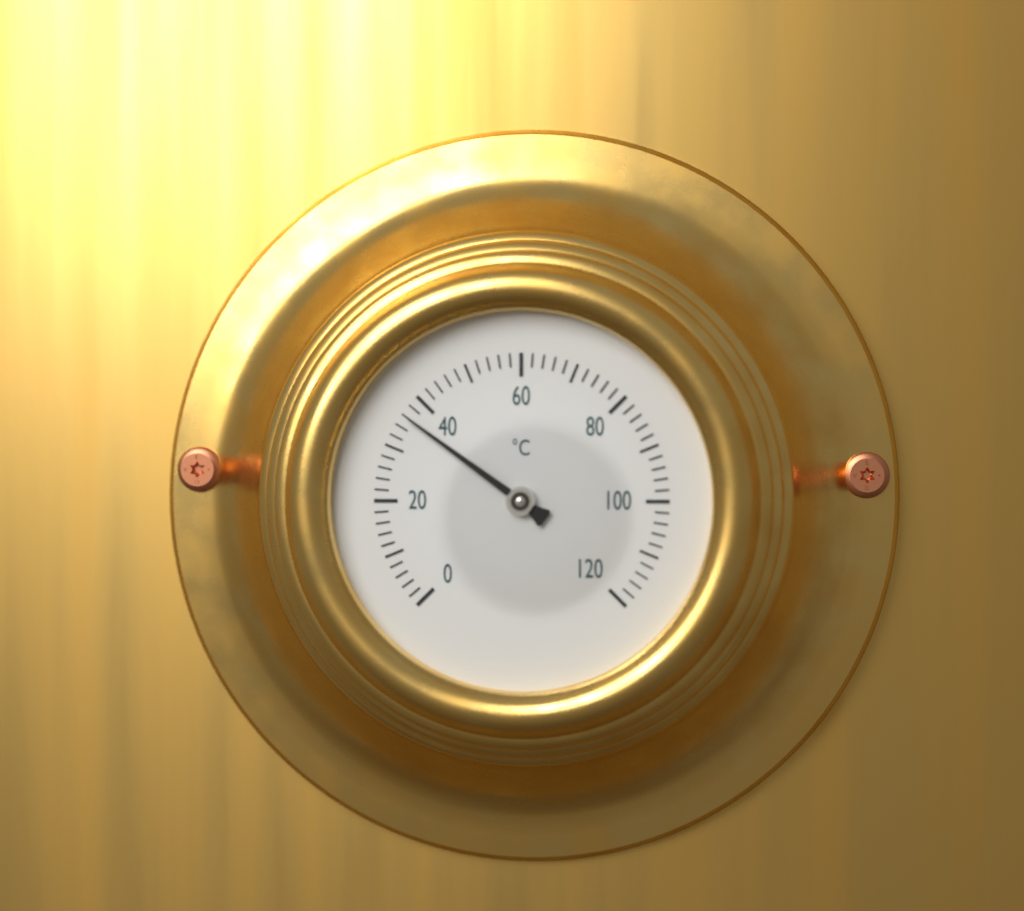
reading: 36 °C
